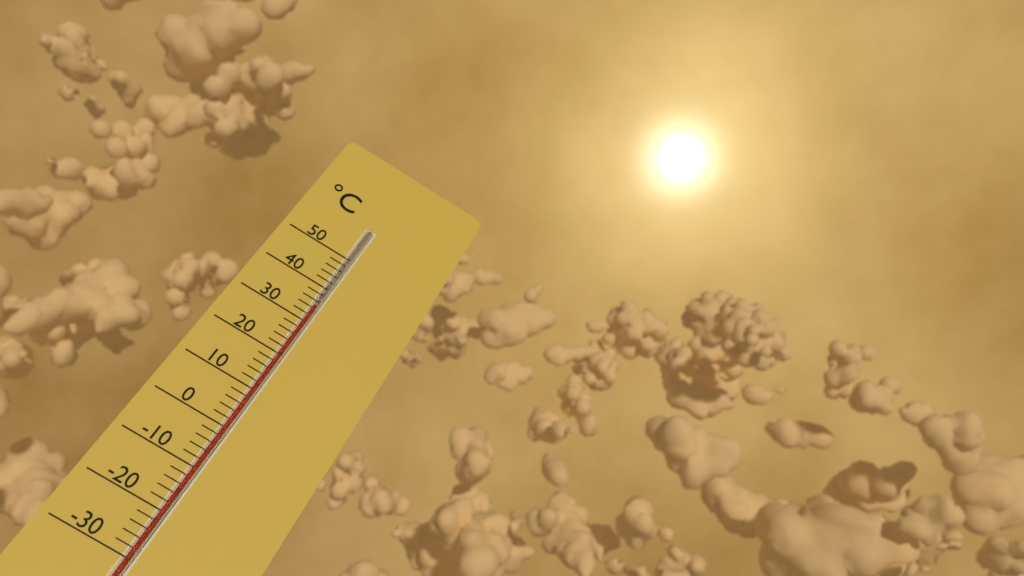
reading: 34 °C
